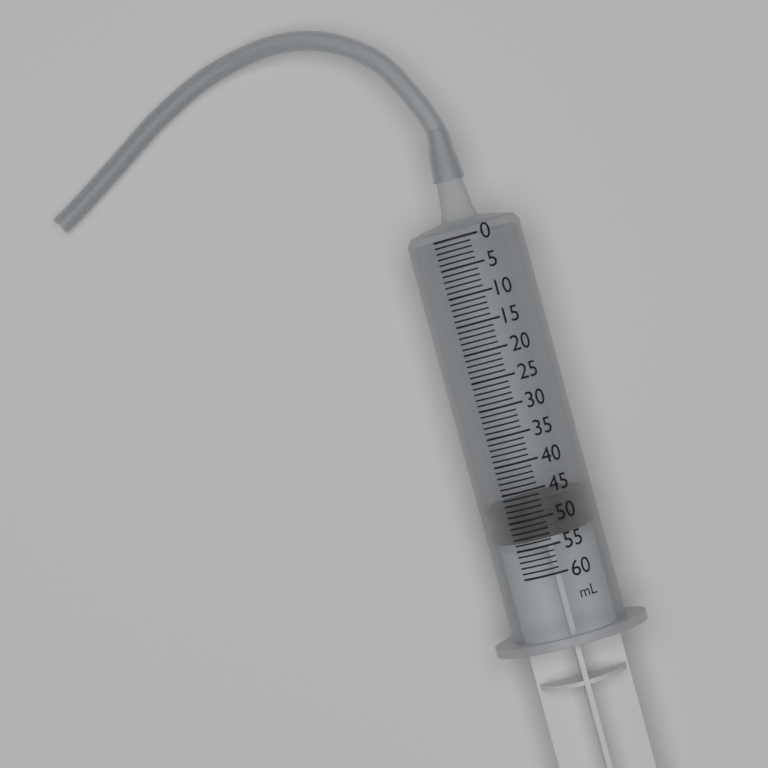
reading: 47 ml
